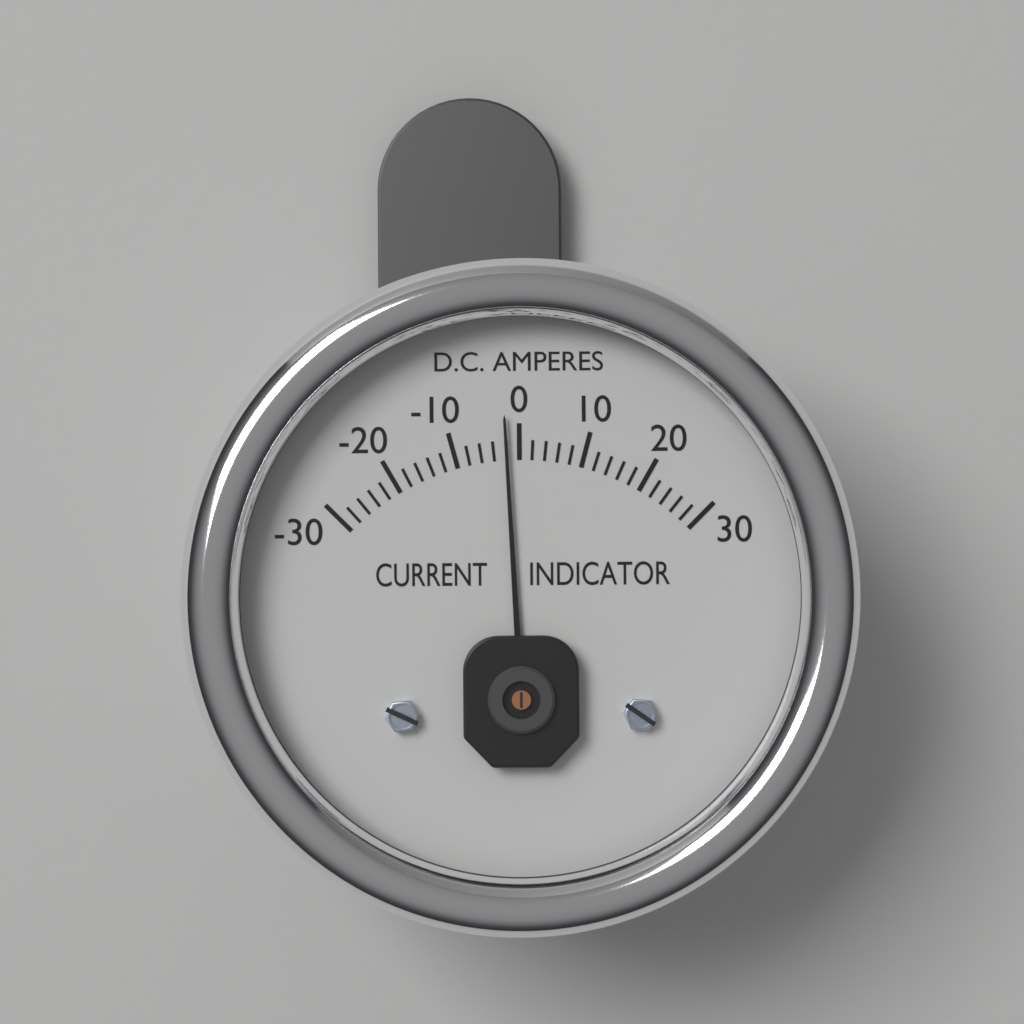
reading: -2 A
